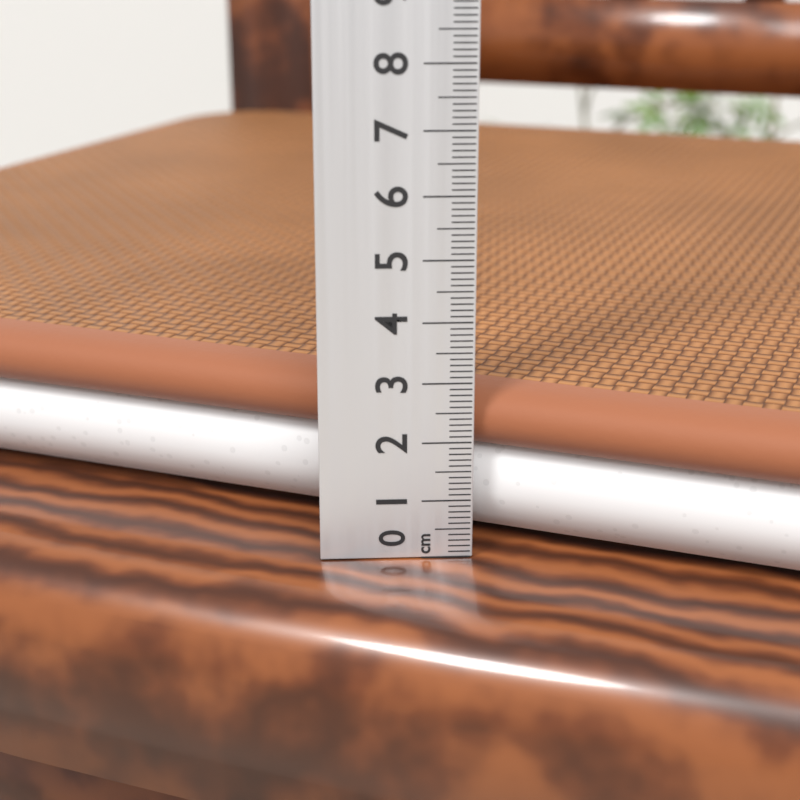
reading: 2.8 cm
